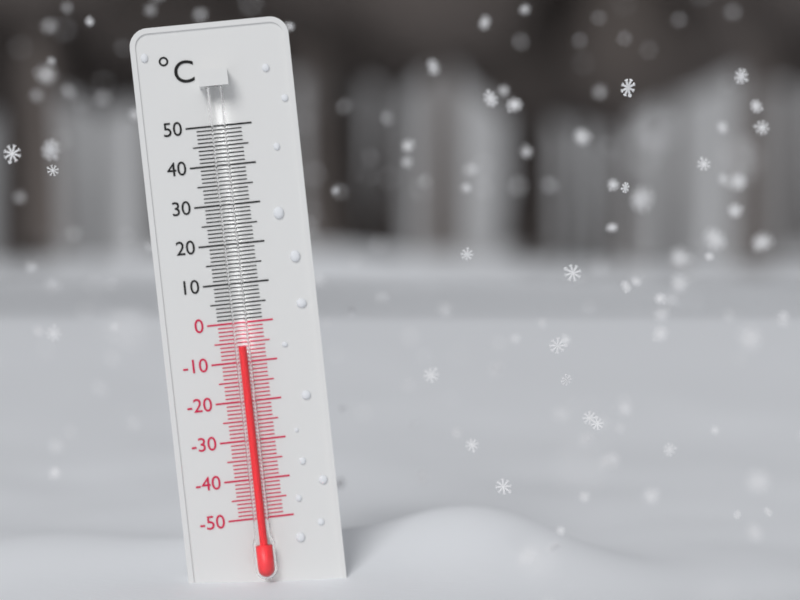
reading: -6 °C
